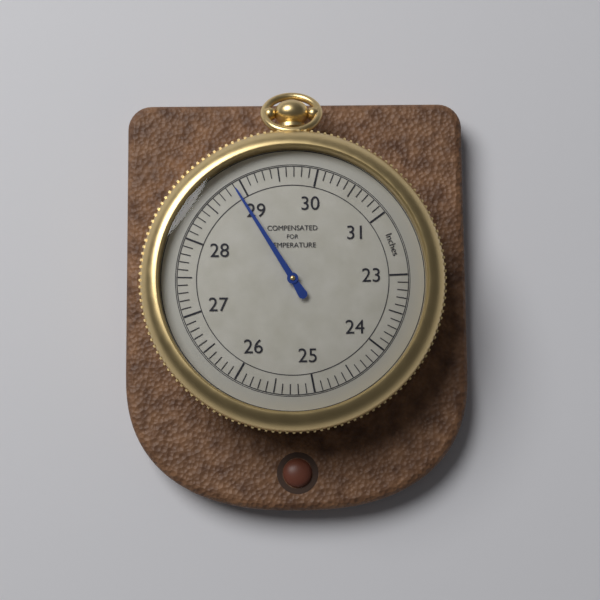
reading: 28.9 inches
